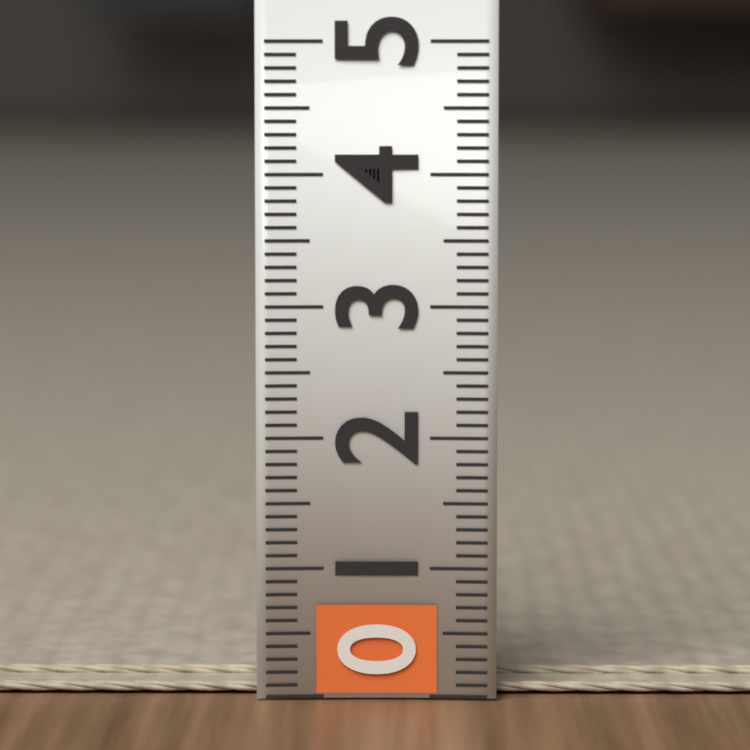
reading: 0.1 (no unit)
